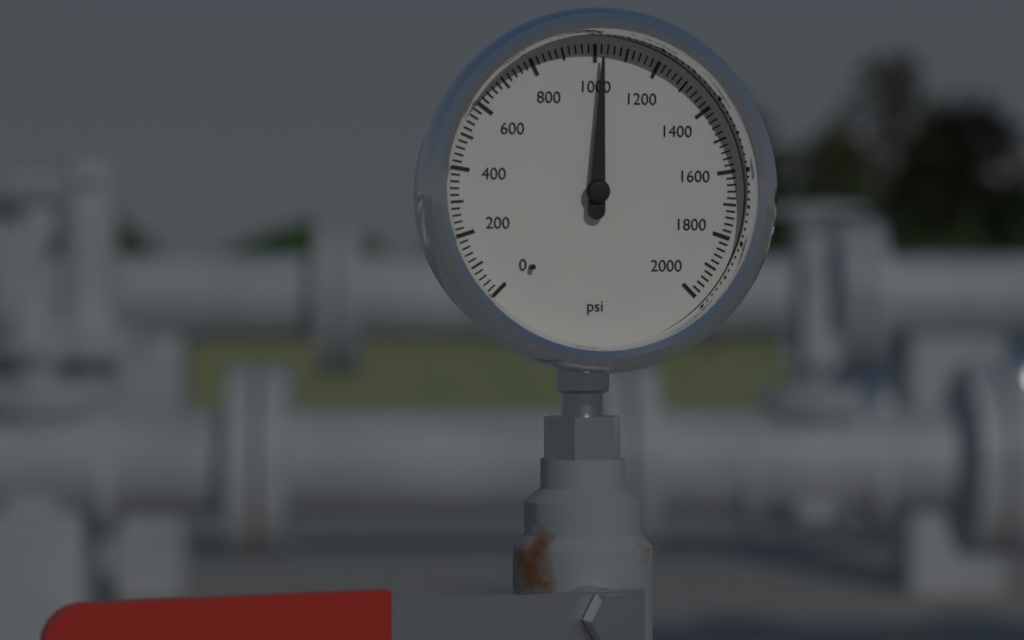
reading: 1020 psi
